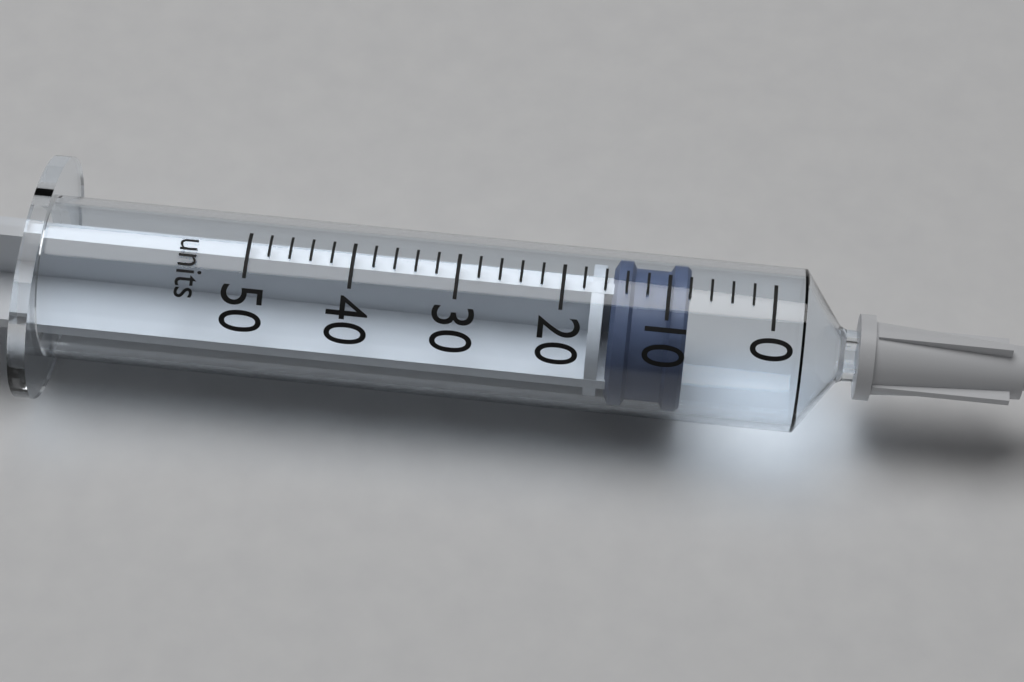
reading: 8 units
